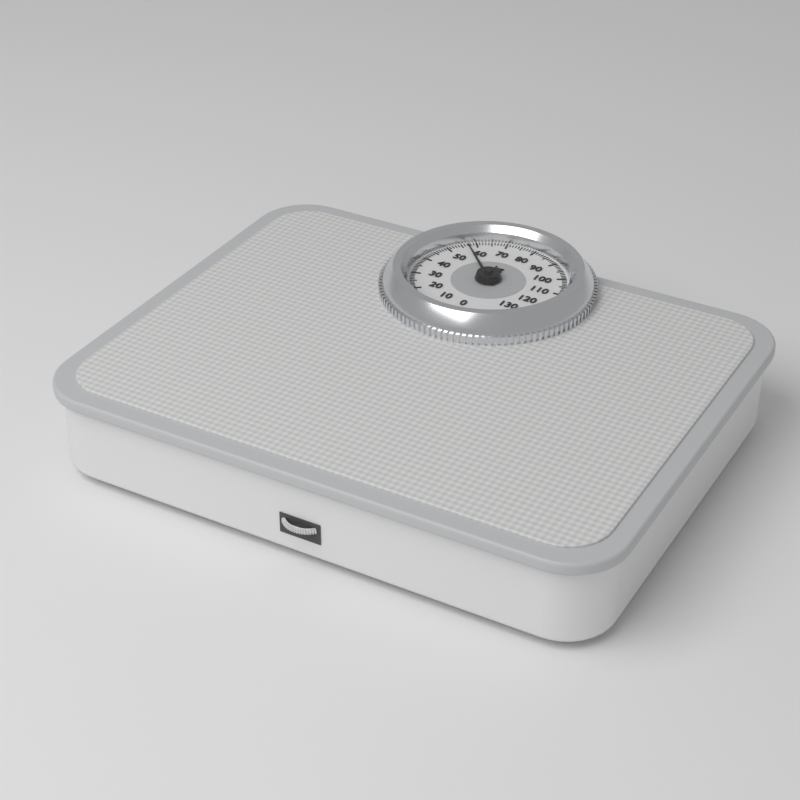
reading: 57 kg
